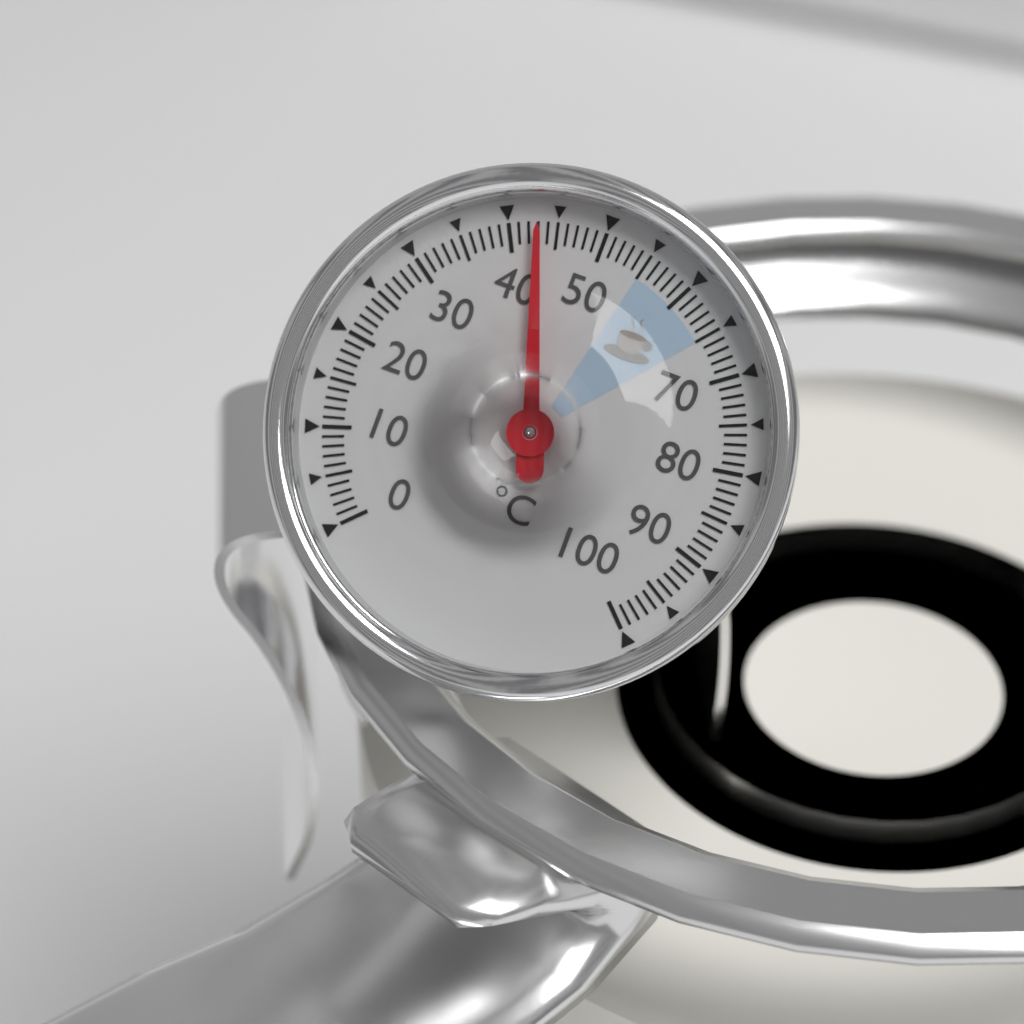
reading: 43 °C
